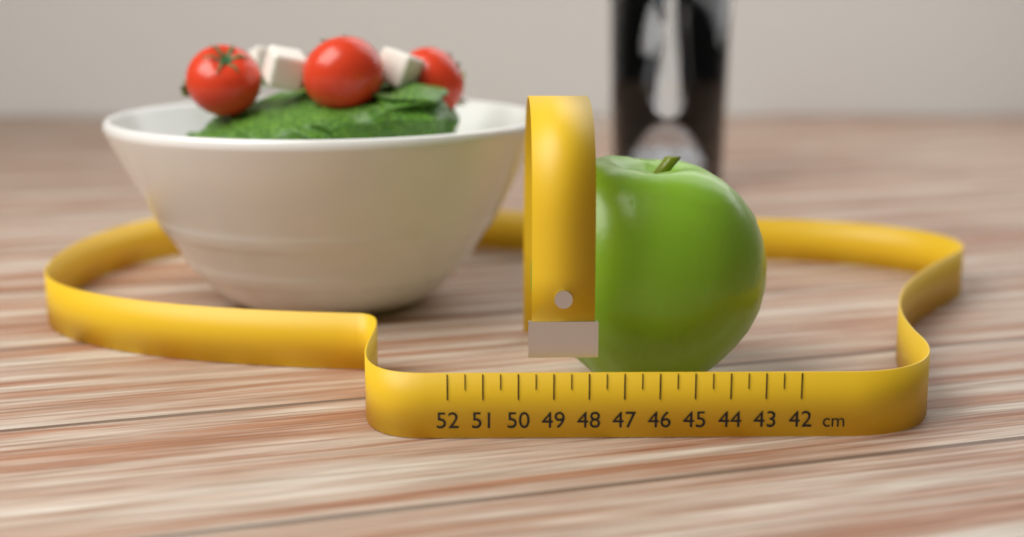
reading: 49.5 cm
